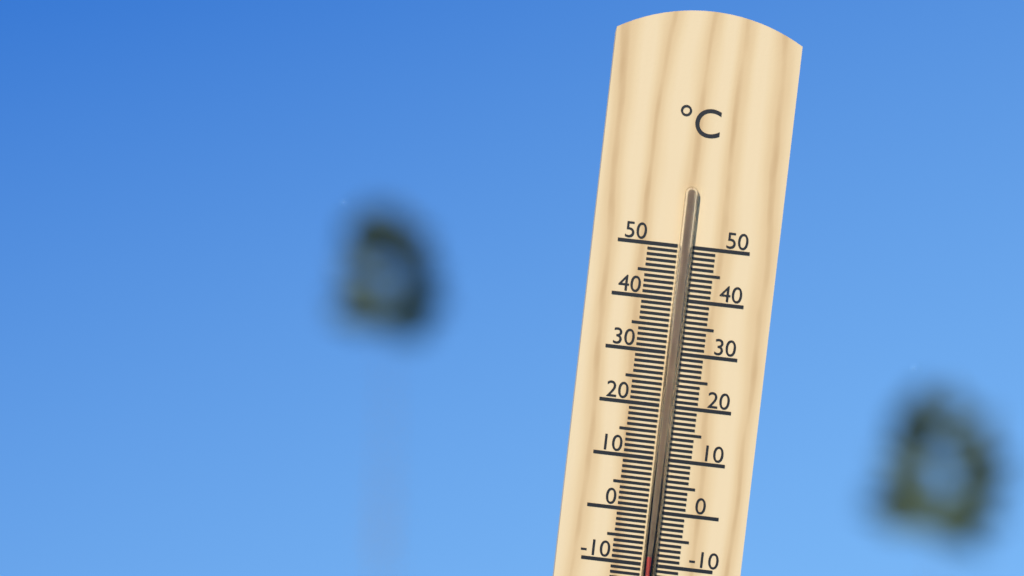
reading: -8 °C
